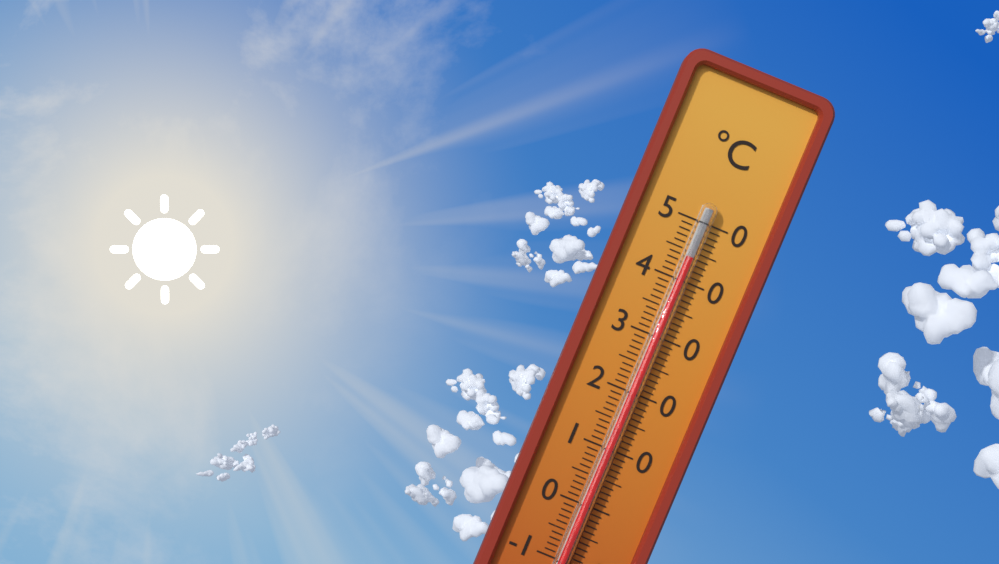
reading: 44 °C
